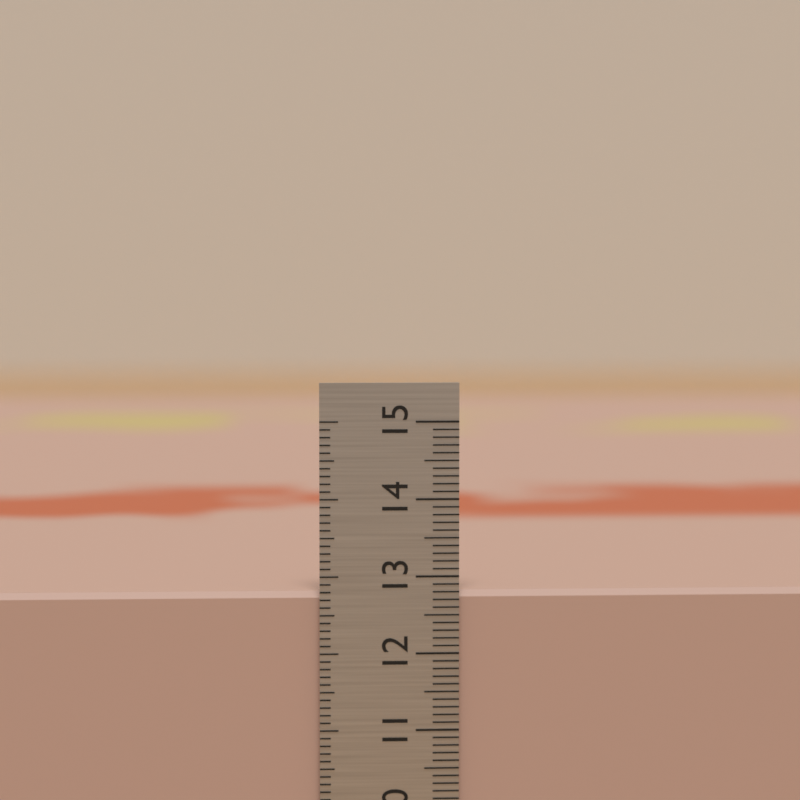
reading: 12.8 cm
